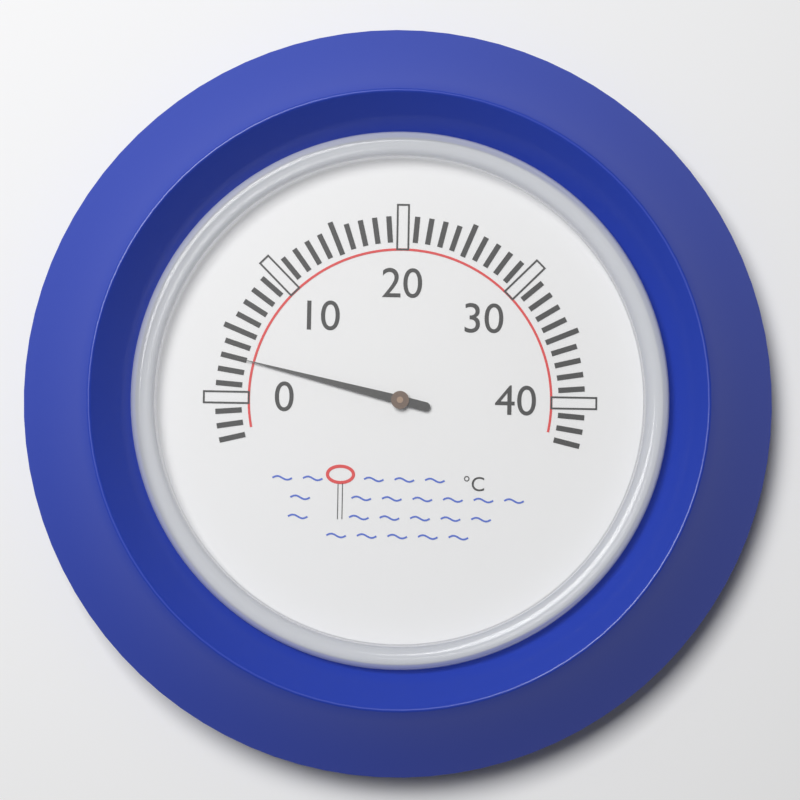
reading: 3 °C
